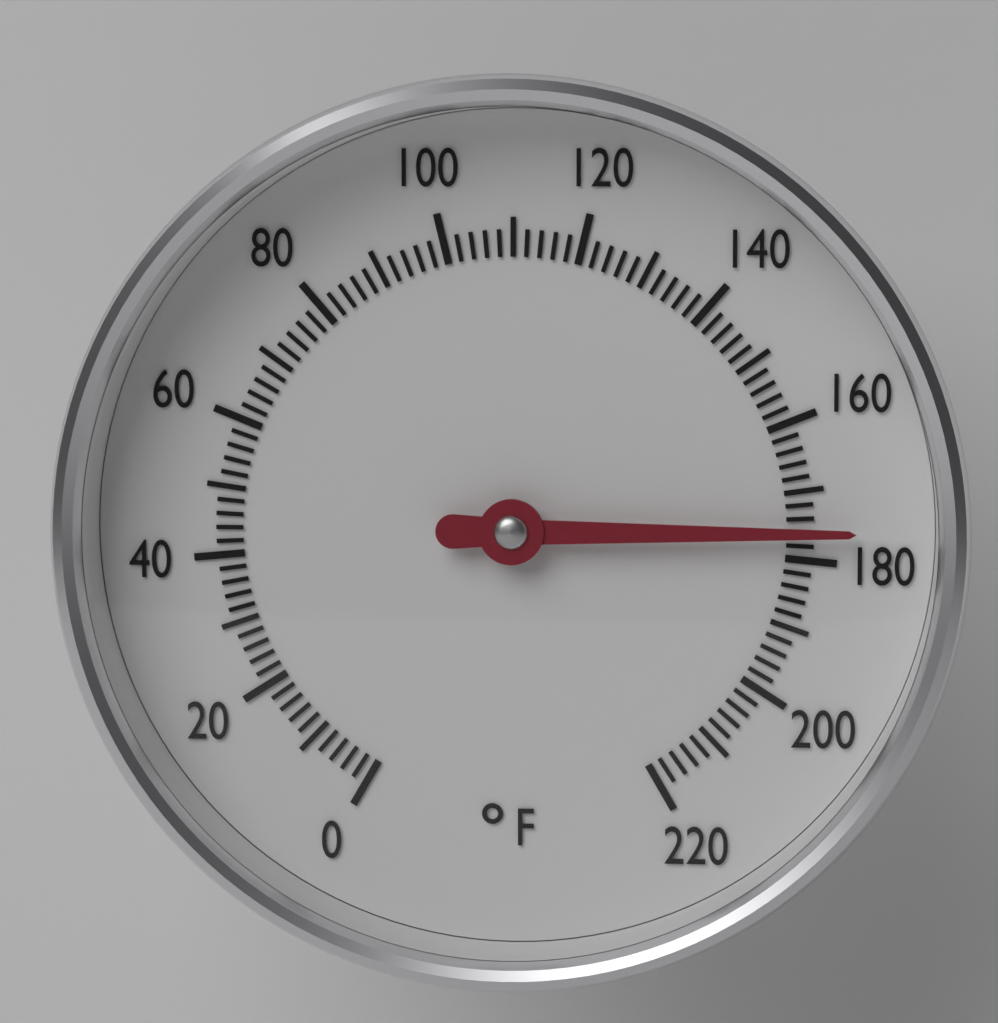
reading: 176 °F
